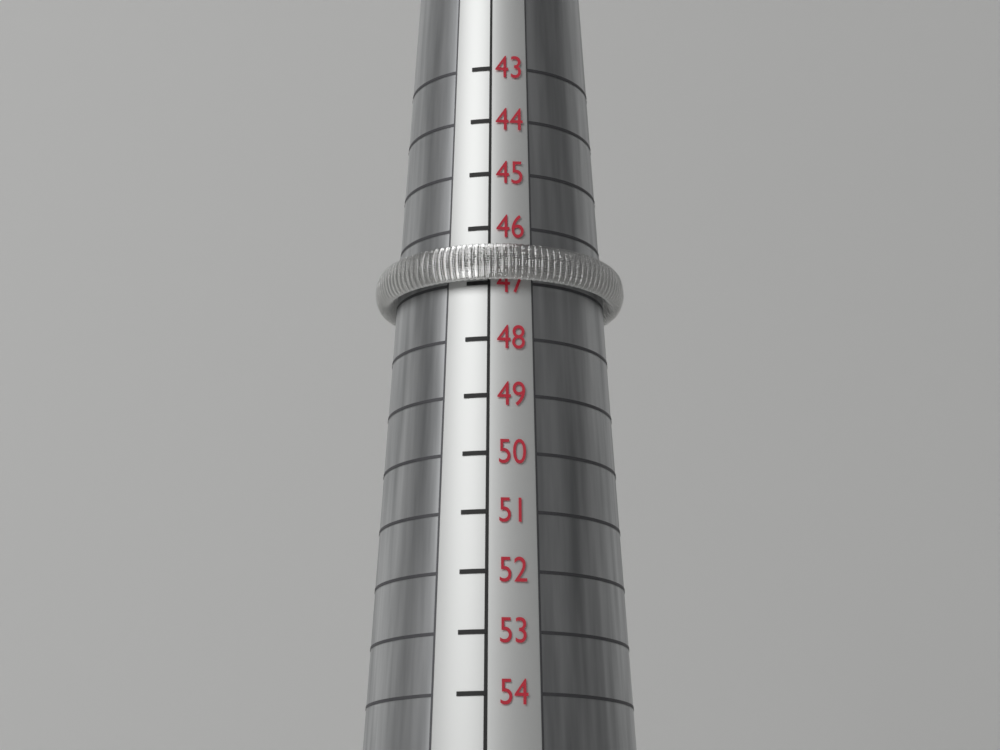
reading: 47 (no unit)
